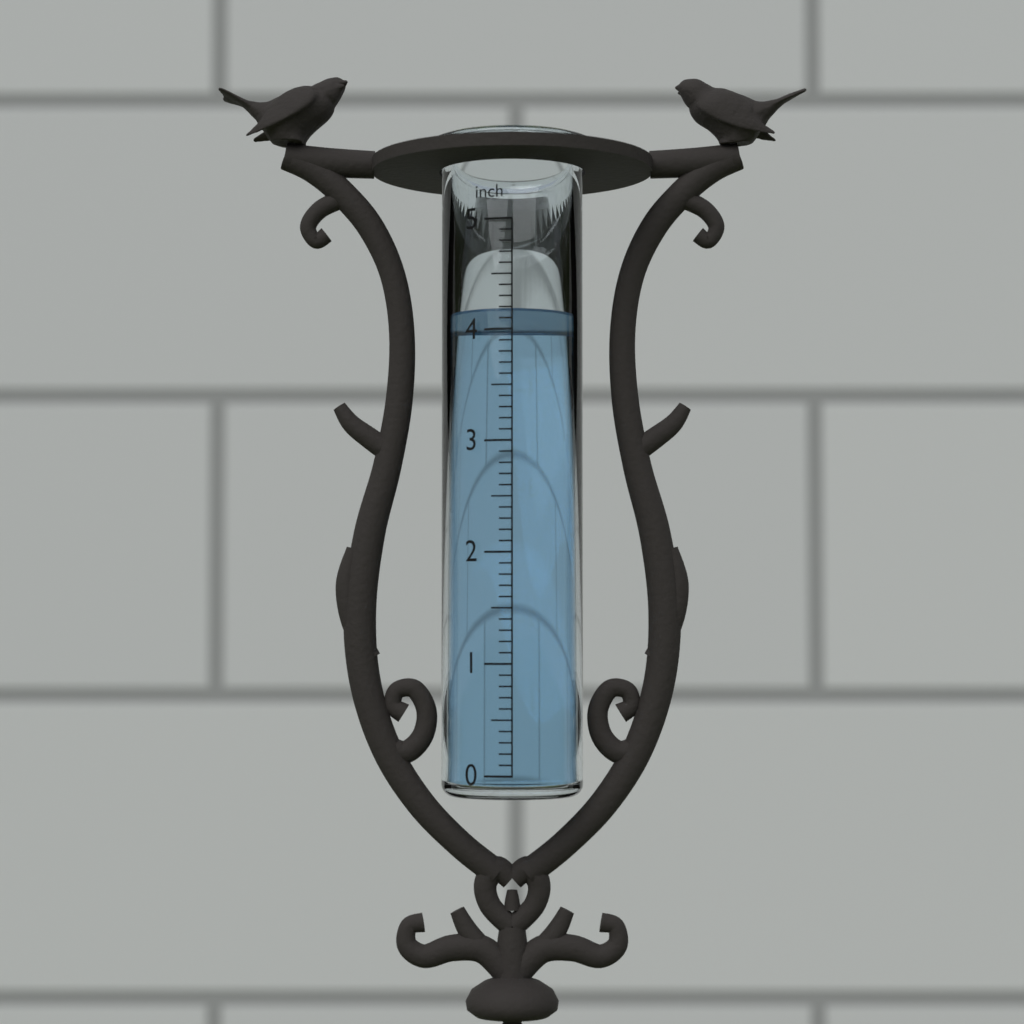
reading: 4.2 inch
